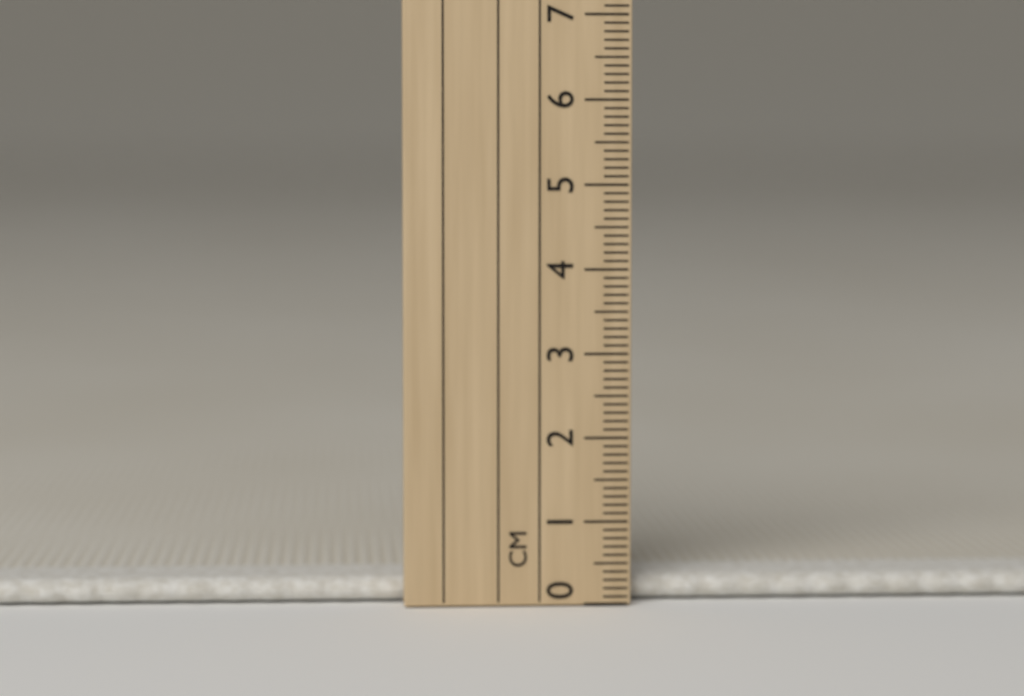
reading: 0.3 cm
